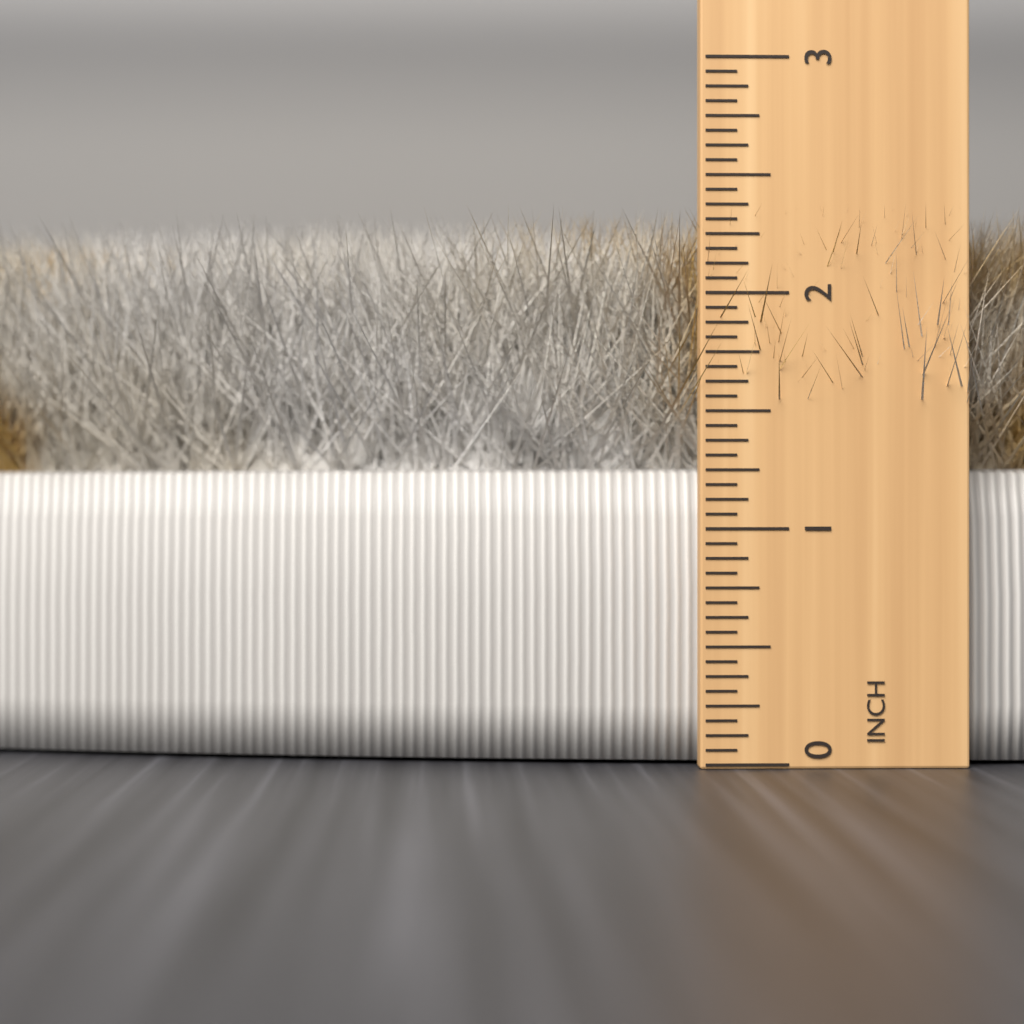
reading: 2.3750 in
